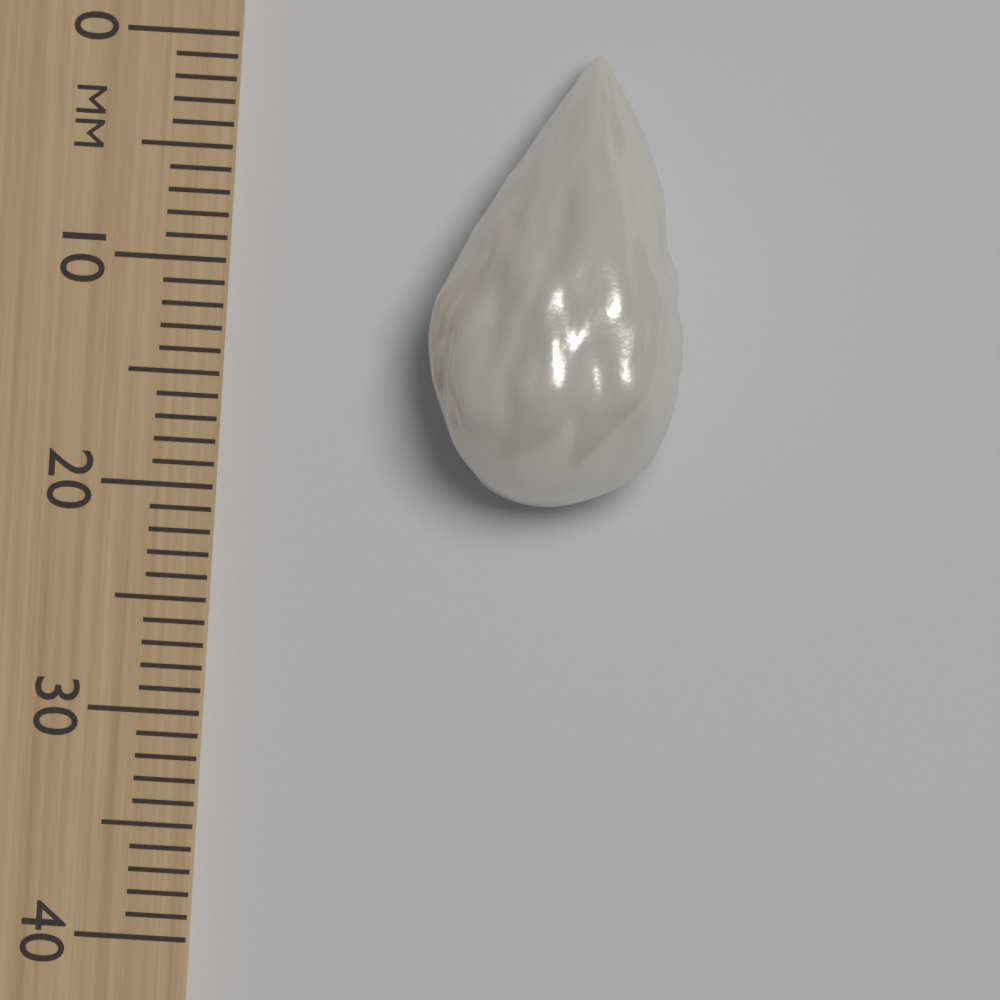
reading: 20 mm
